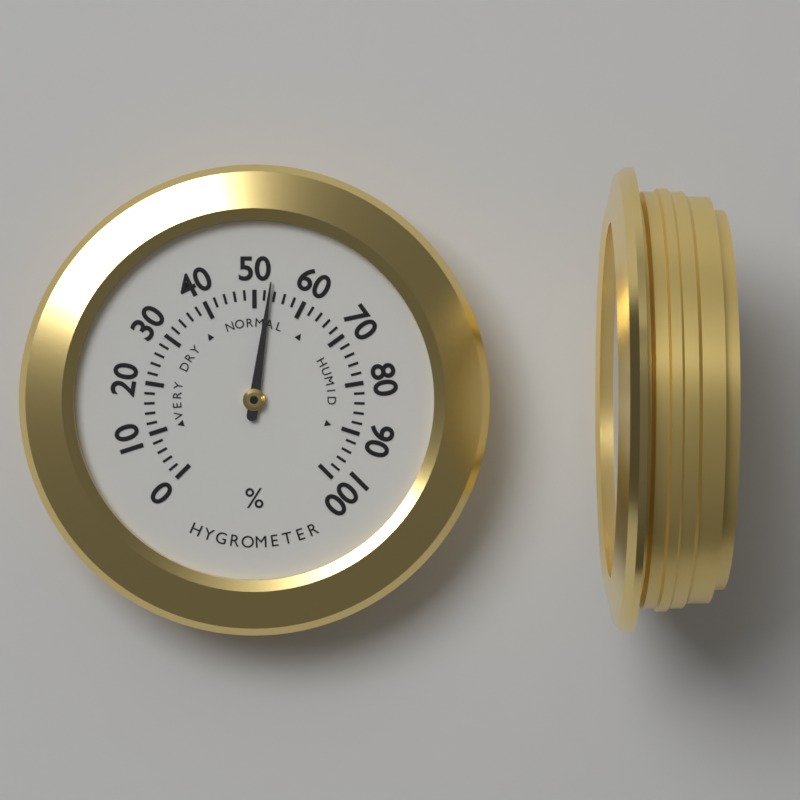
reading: 53 %
